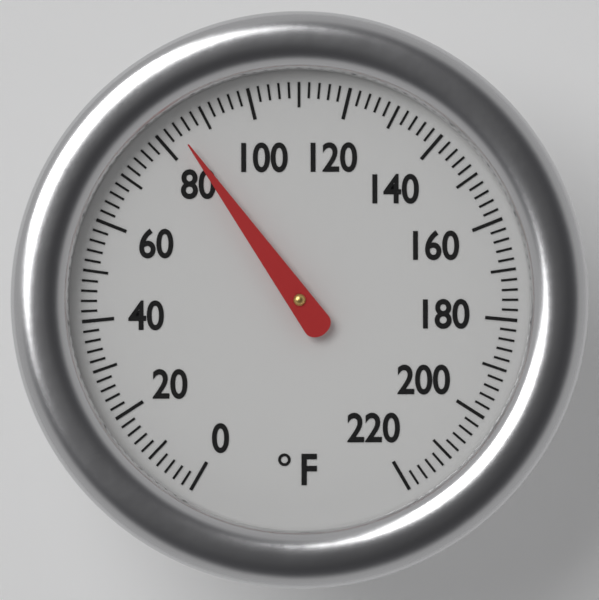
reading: 84 °F
